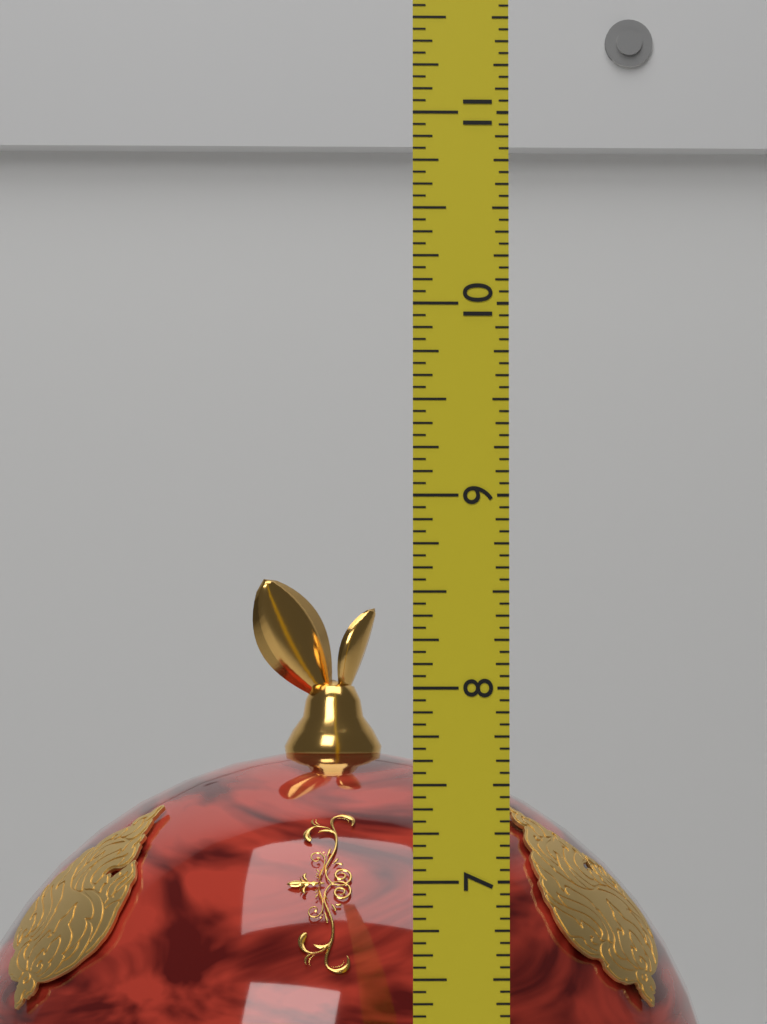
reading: 8.6250 (no unit)
